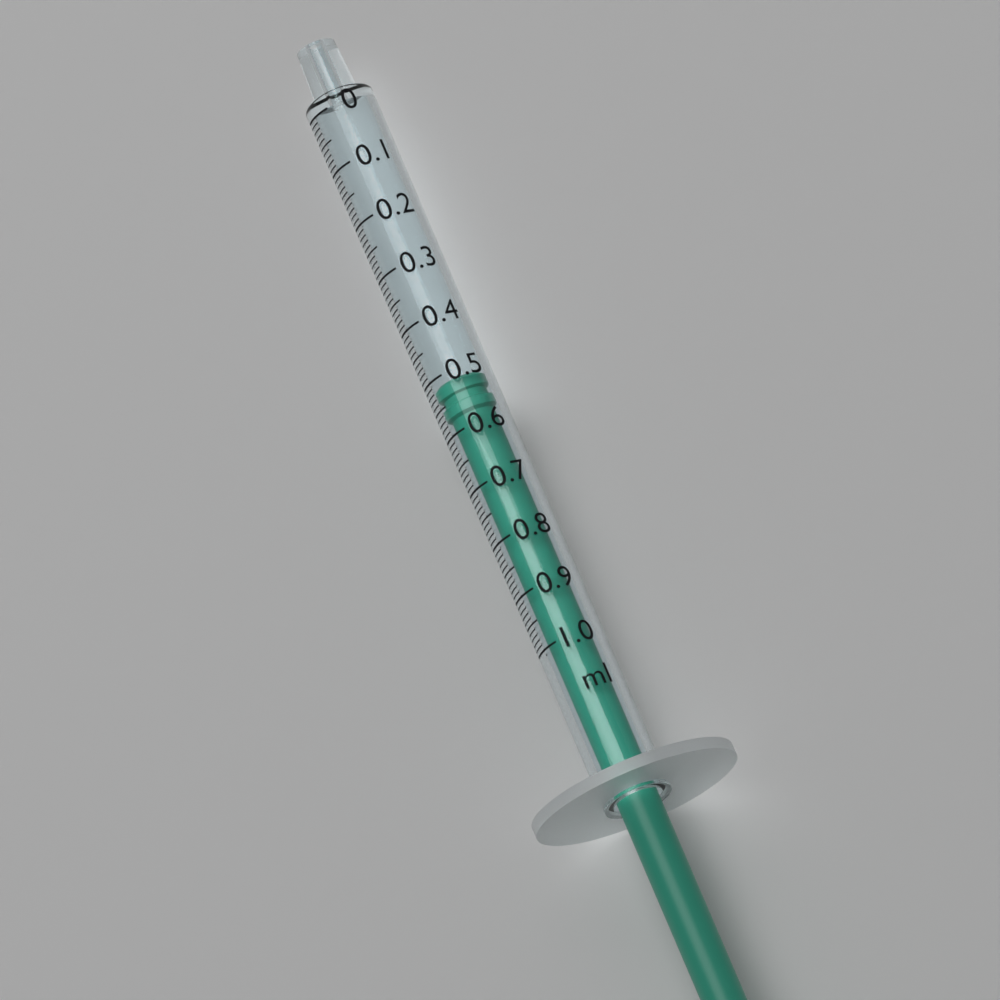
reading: 0.51 ml
